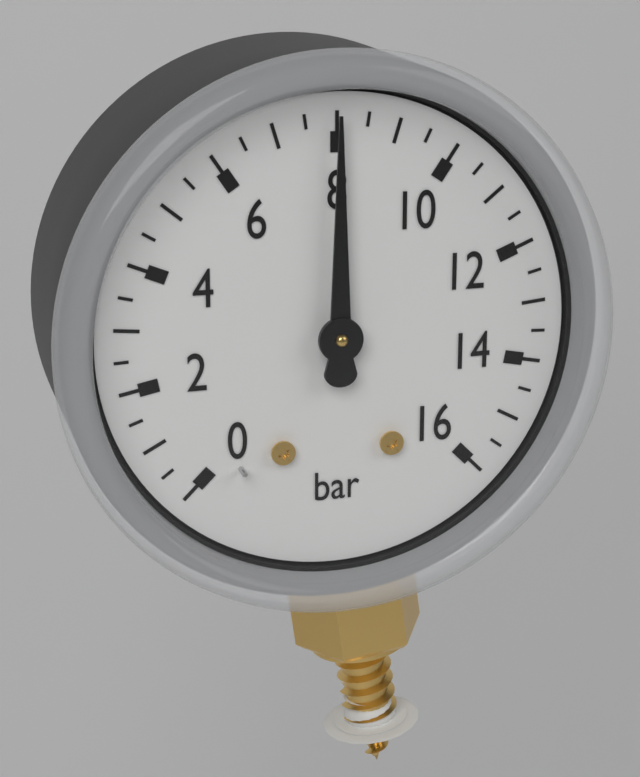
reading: 8.0 bar
